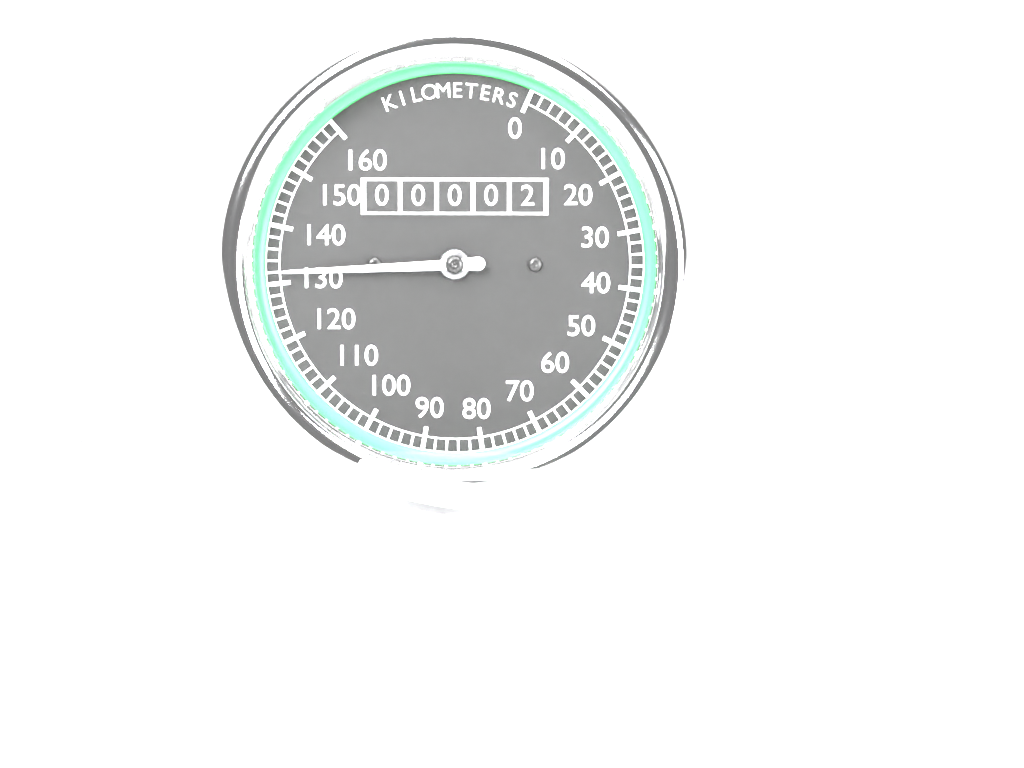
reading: 132 km/h
